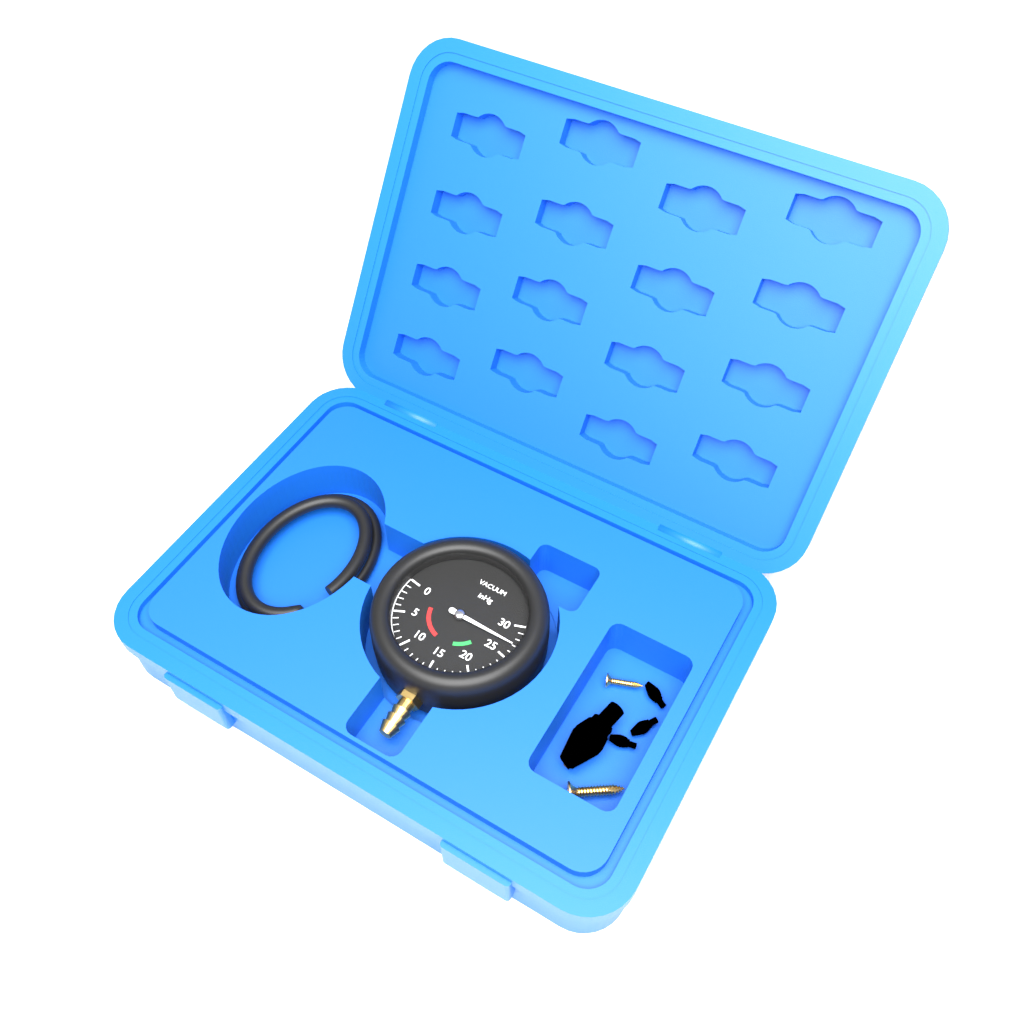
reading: 27 inHg
